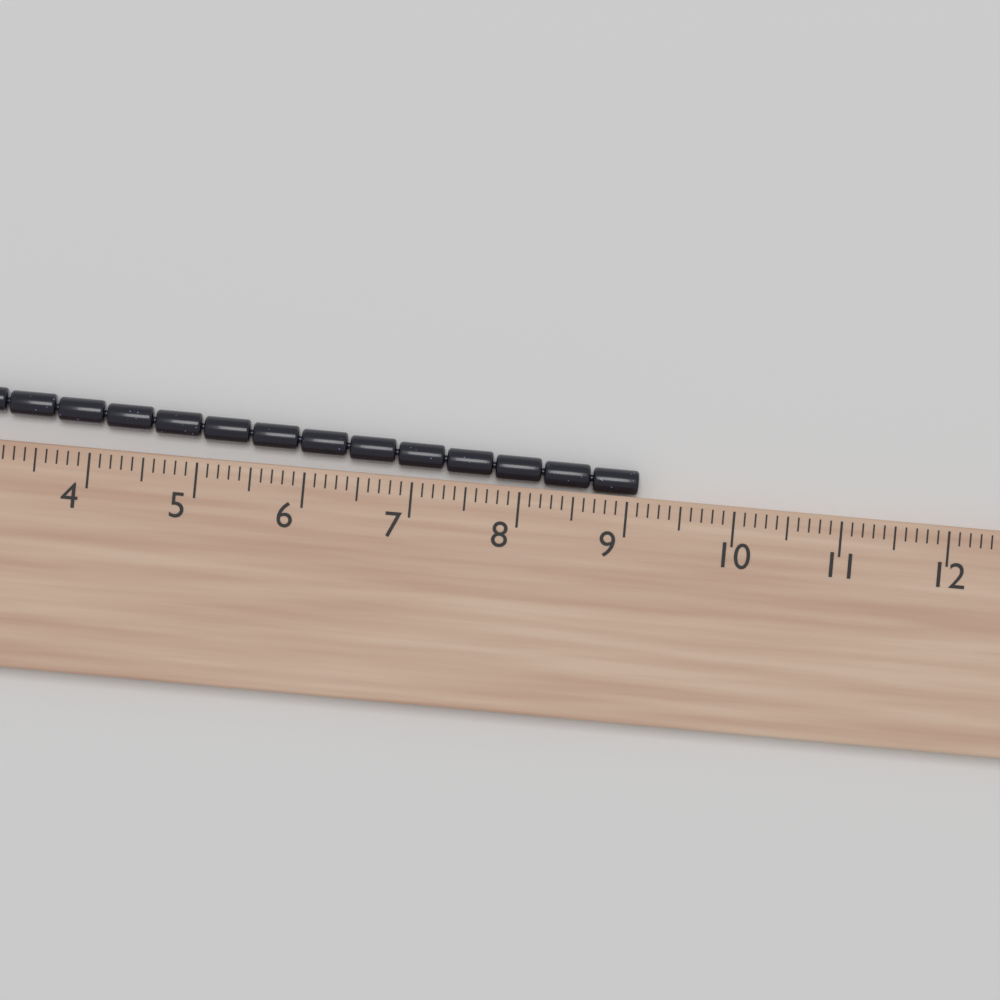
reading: 9.1 cm
